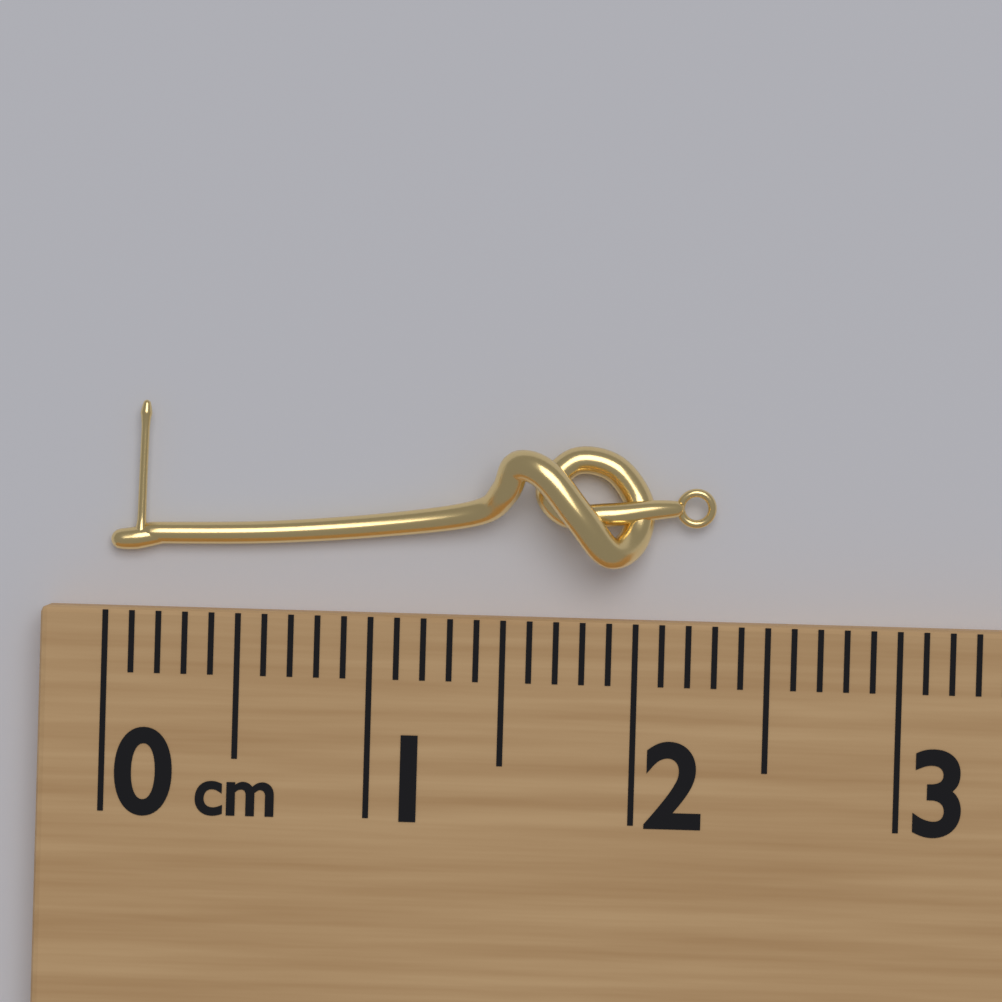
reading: 2.3 cm
